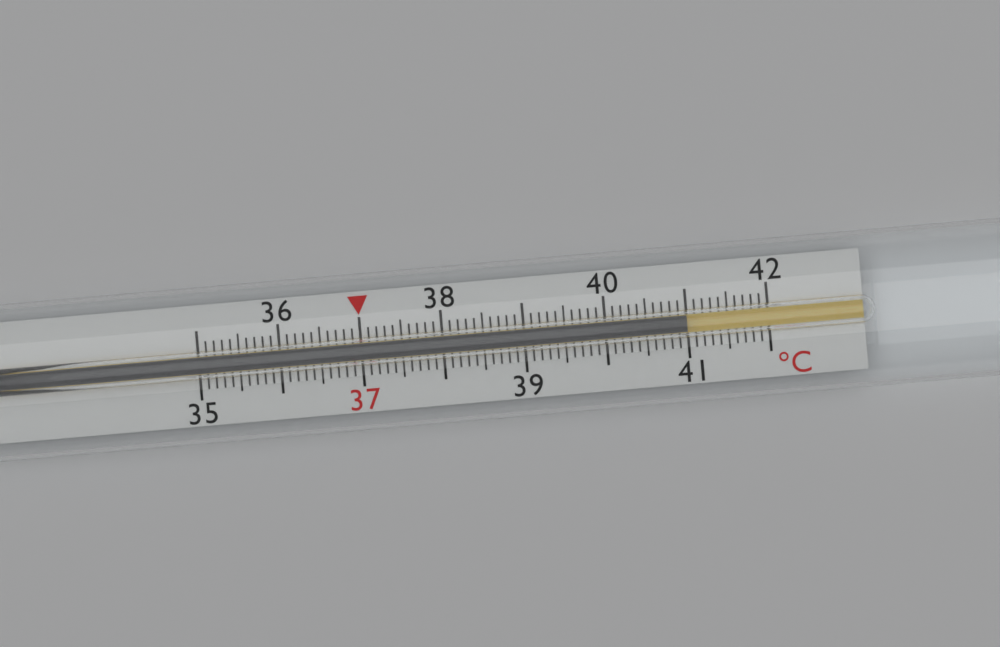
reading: 41.0 °C
